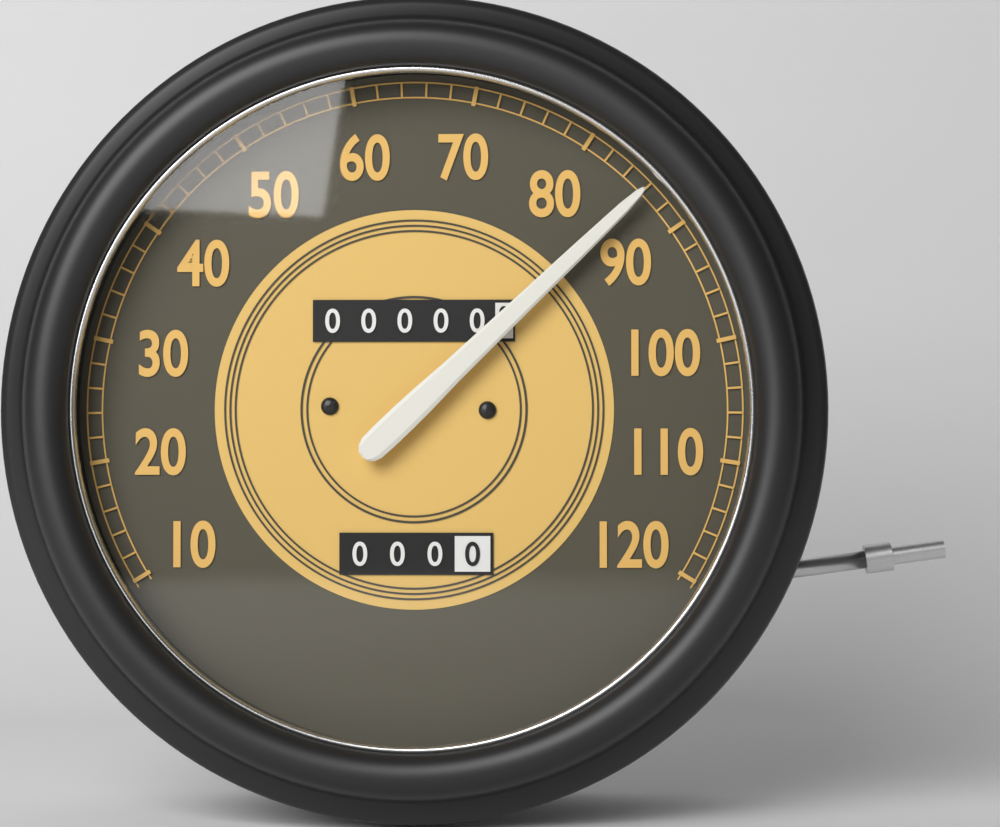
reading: 86 (no unit)
